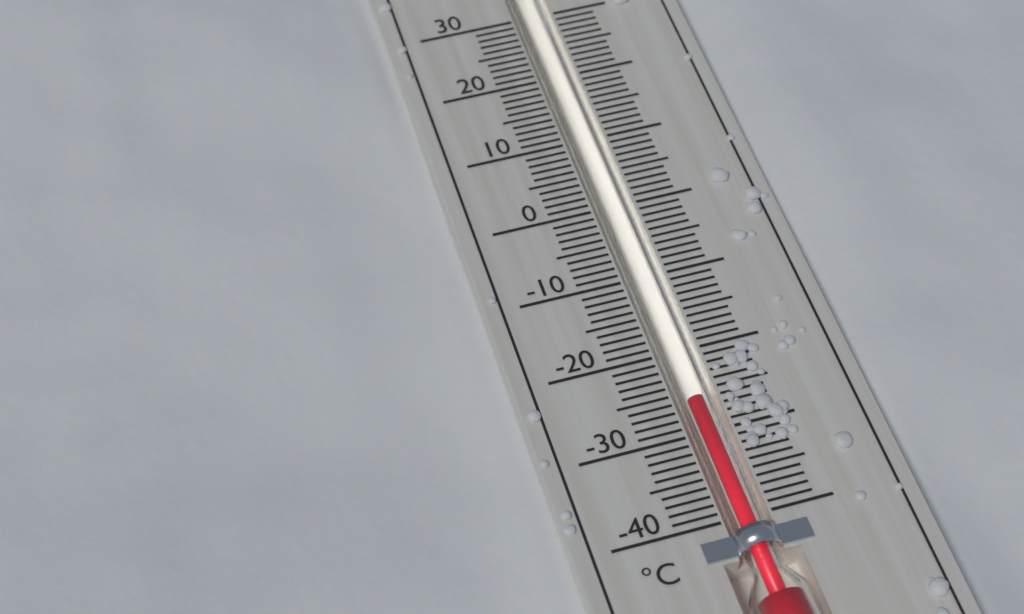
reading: -26 °C
